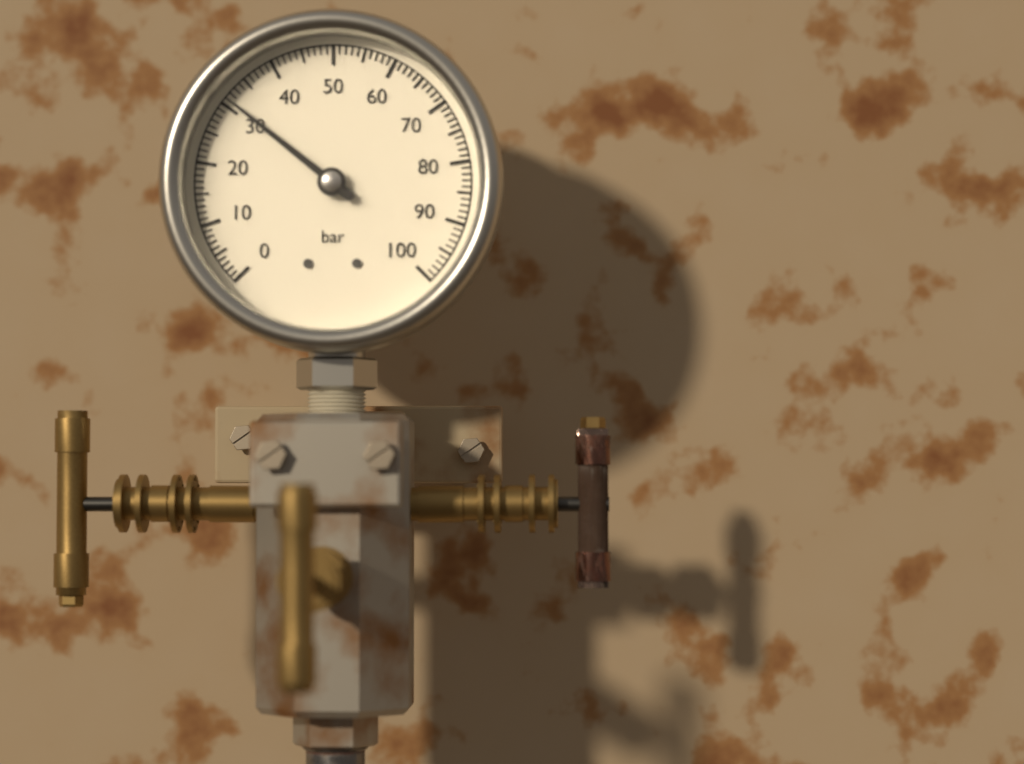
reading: 31 bar
